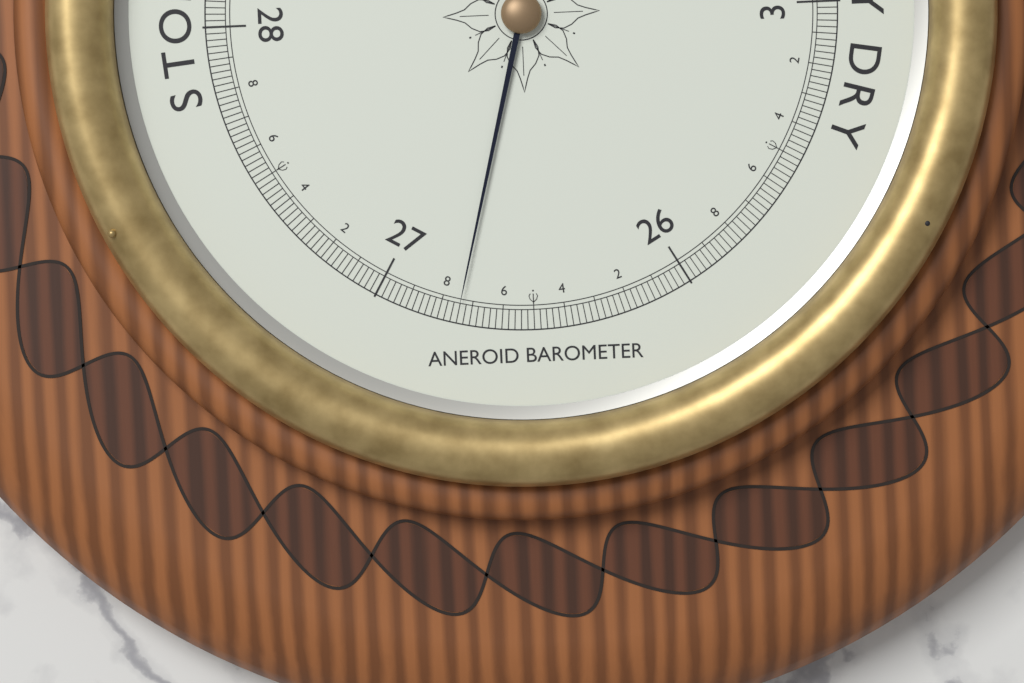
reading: 26.74 inHg
